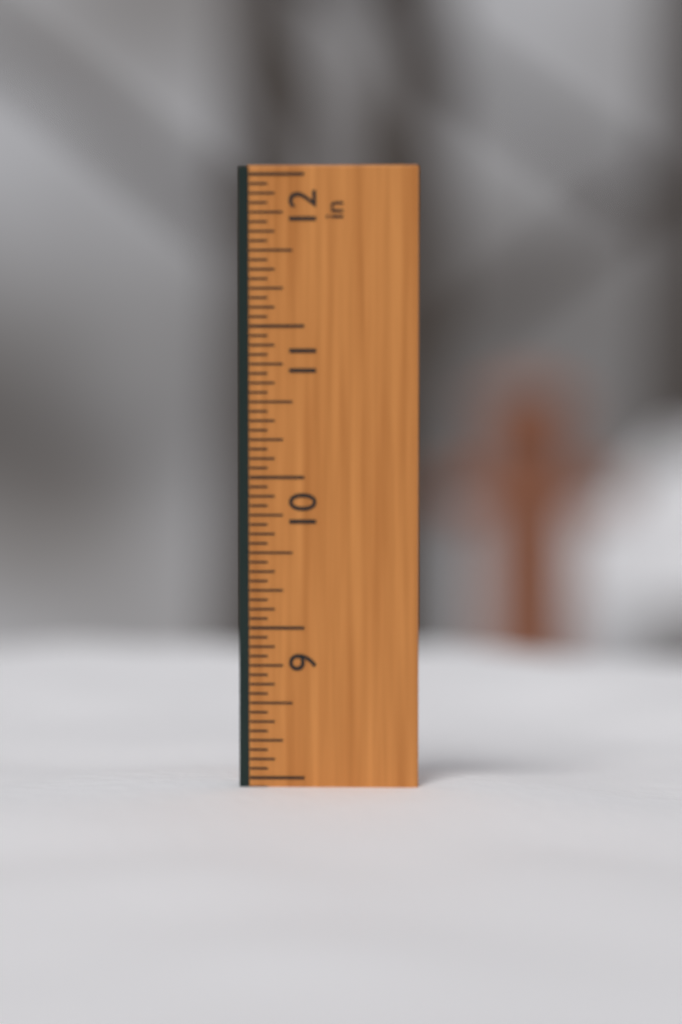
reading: 7.9375 in
